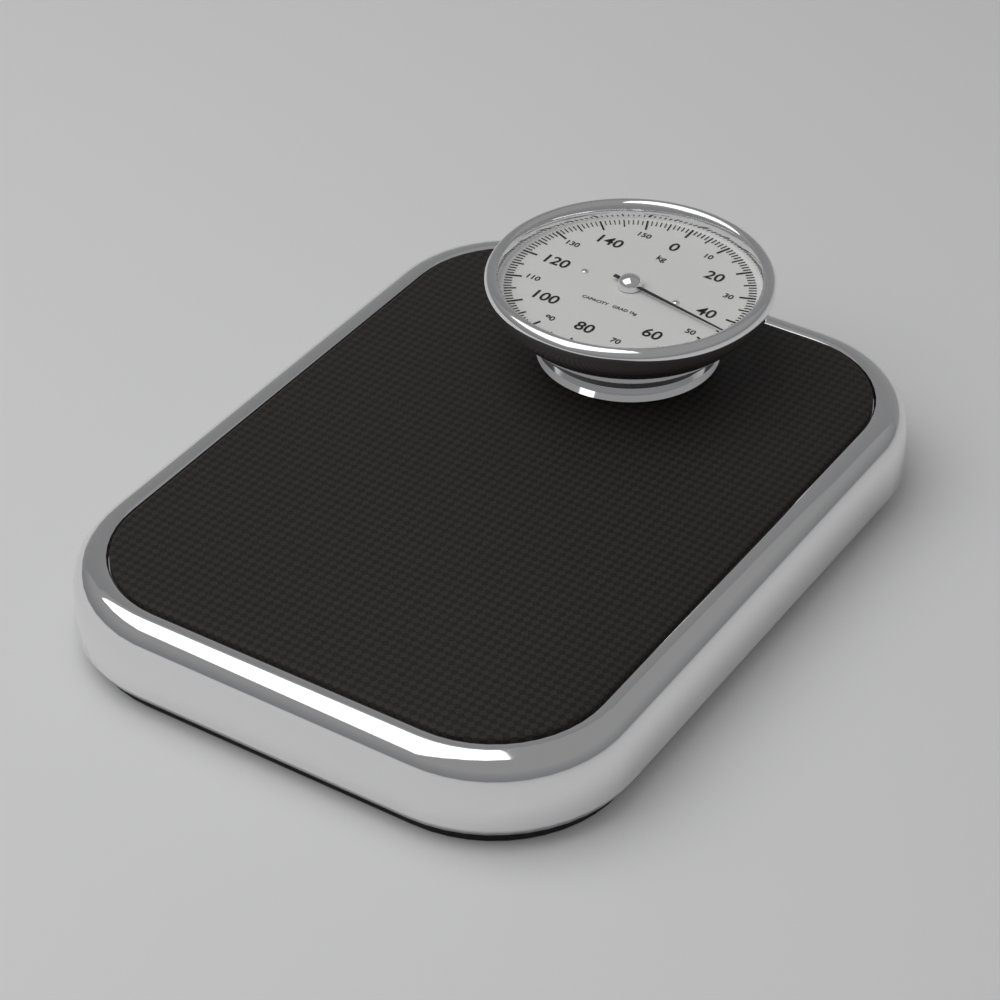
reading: 45 kg
